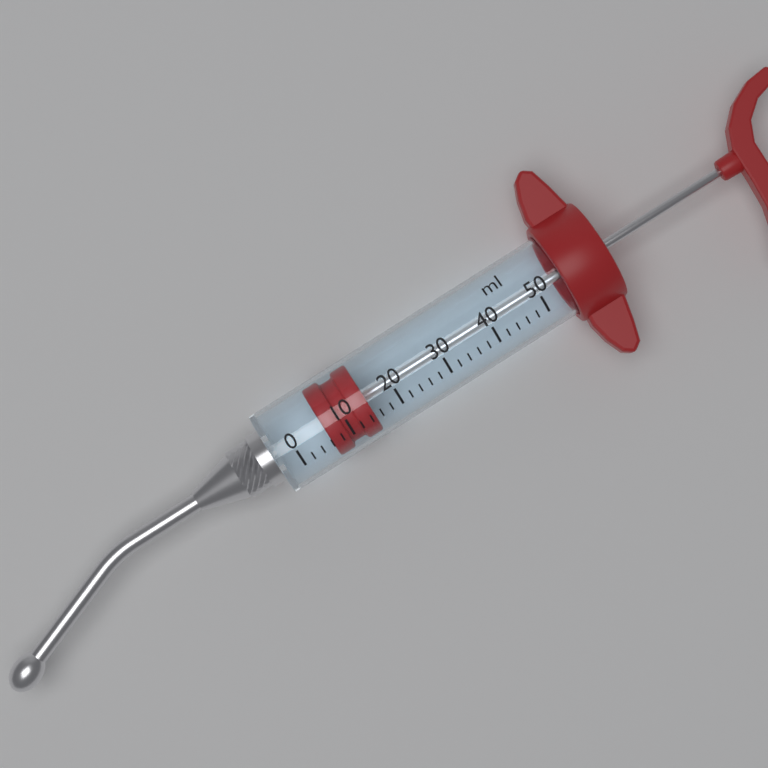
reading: 6 ml
